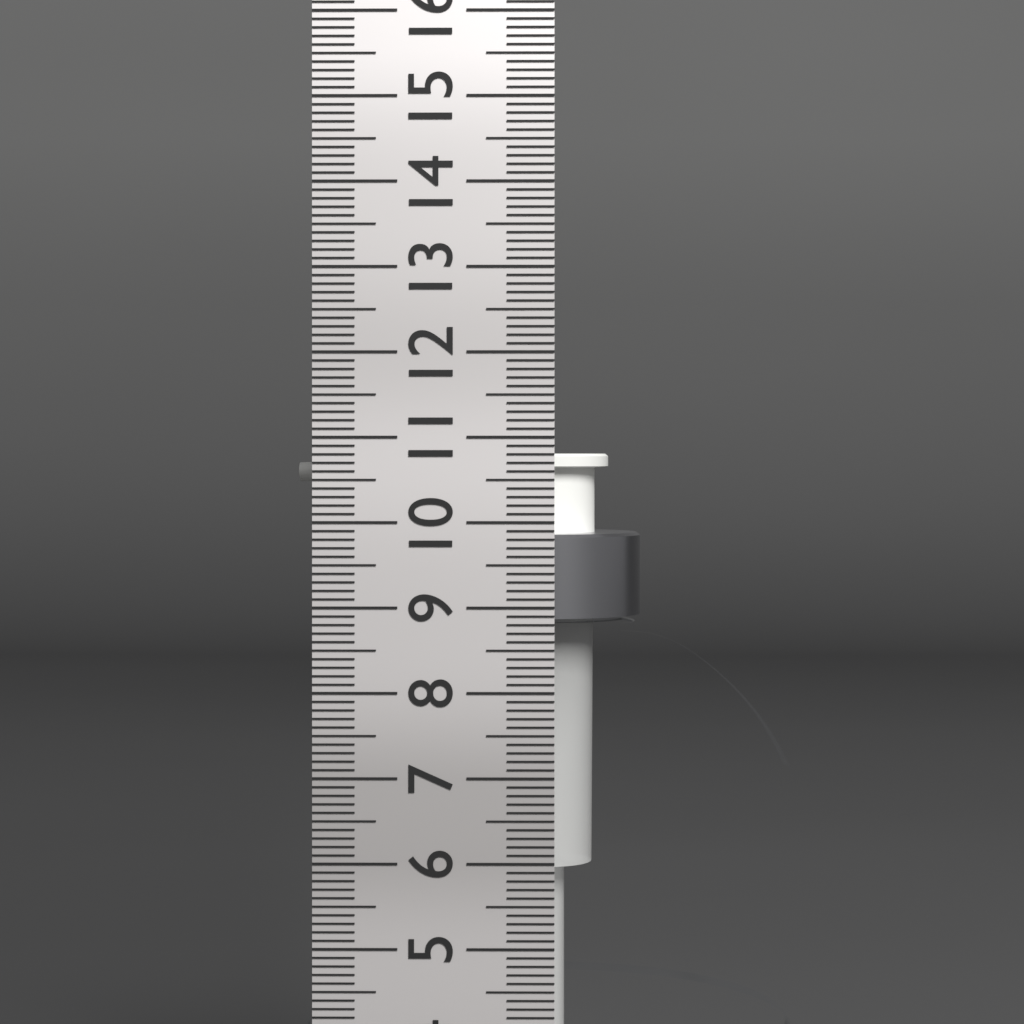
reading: 10.8 cm
